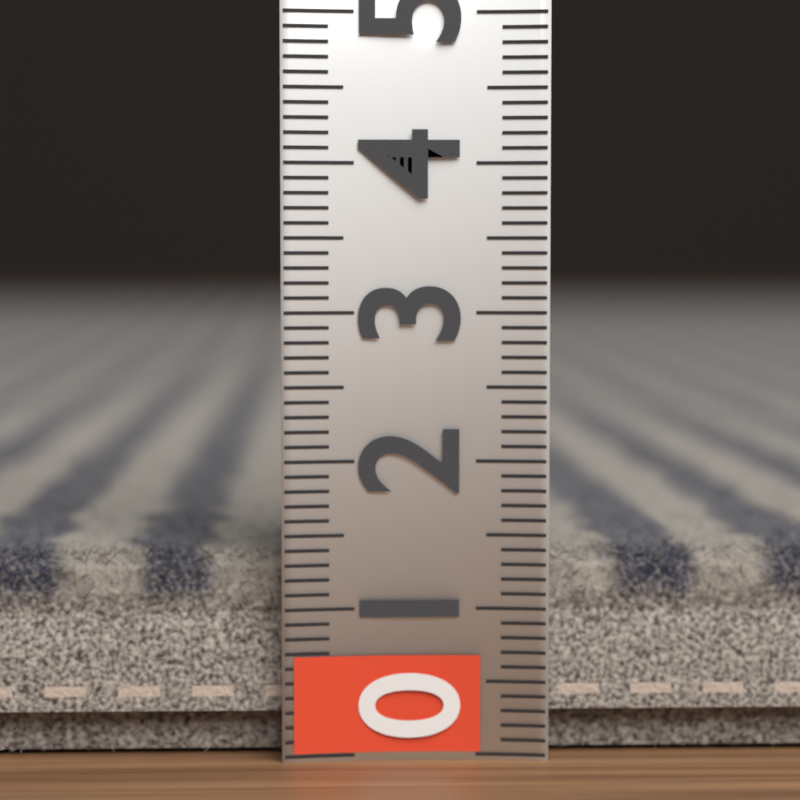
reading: 1.4 (no unit)
